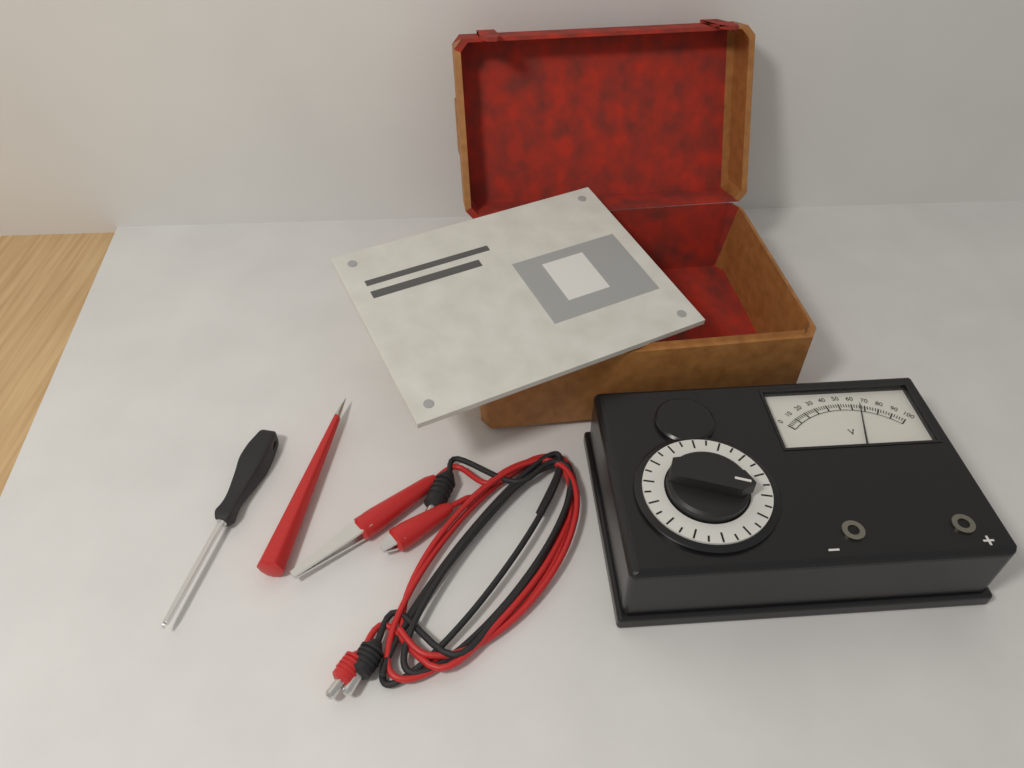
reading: 66 V
